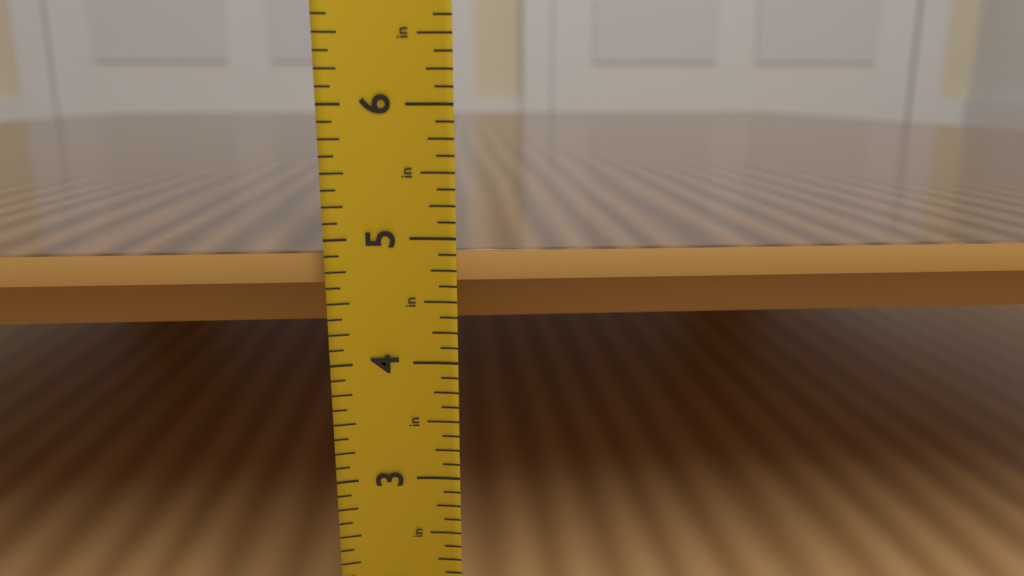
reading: 4.875 in
